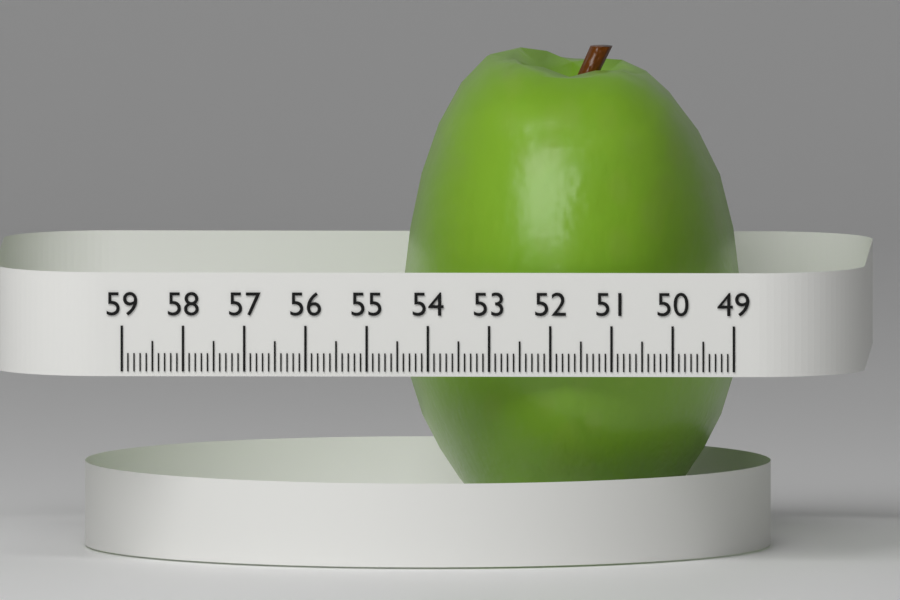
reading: 54.5 (no unit)
